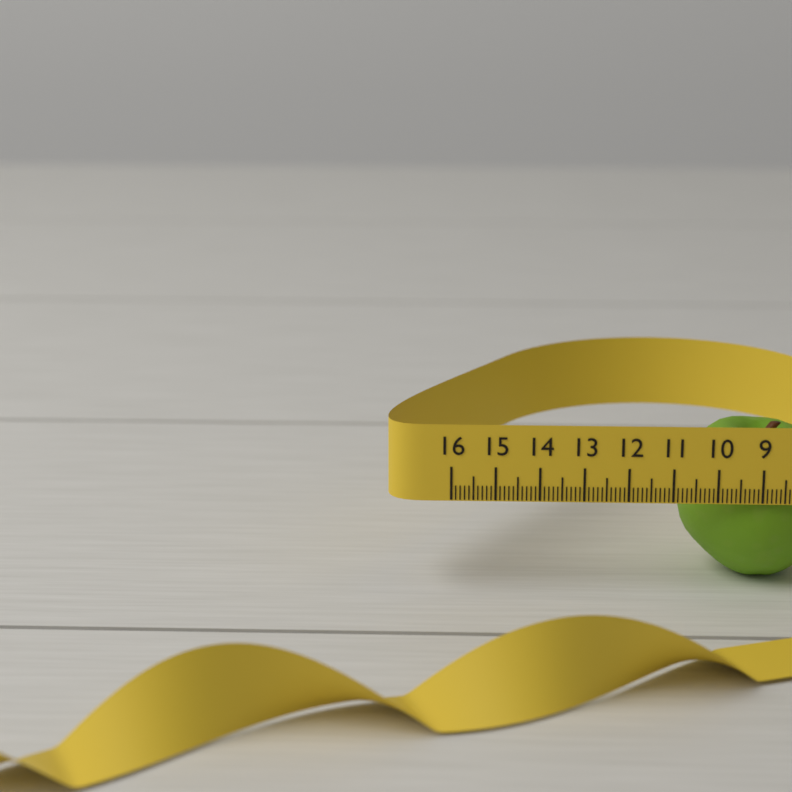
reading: 10.7 (no unit)
